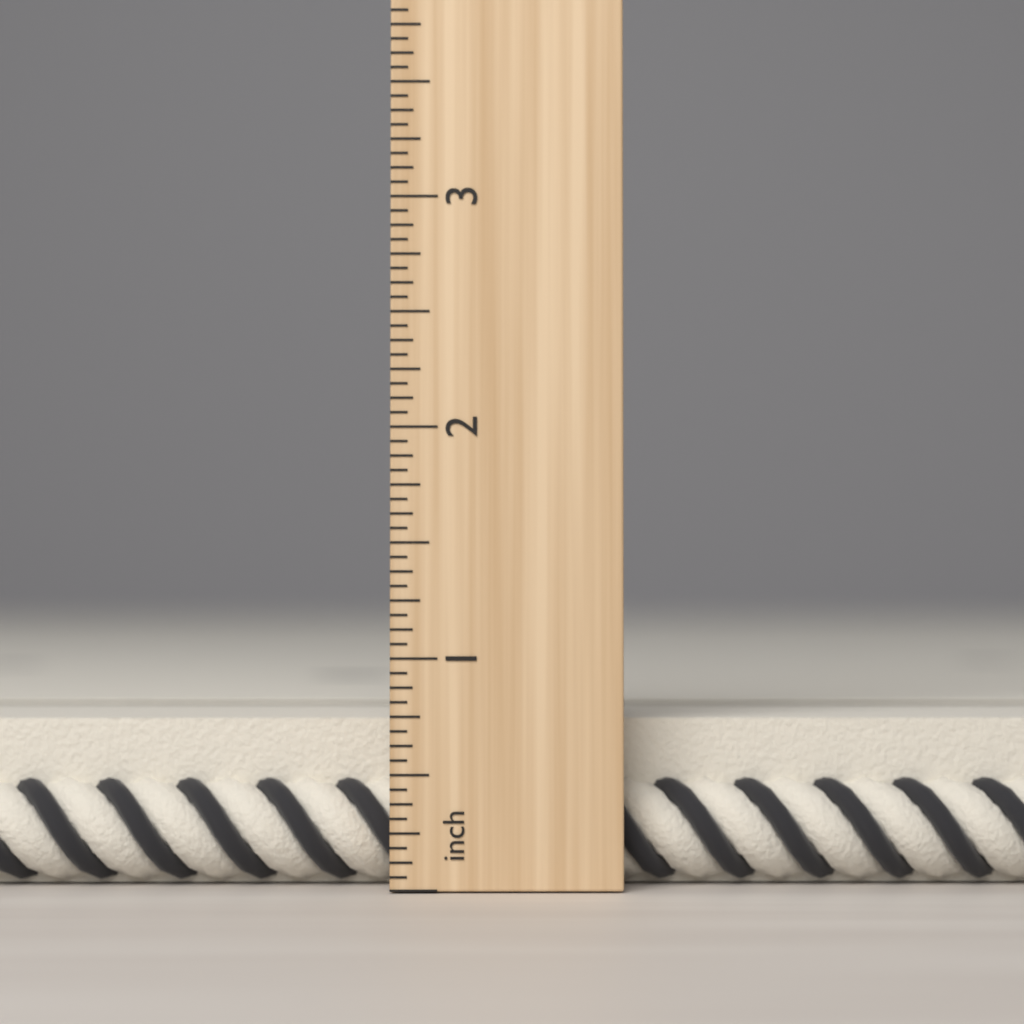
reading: 0.7500 inch
